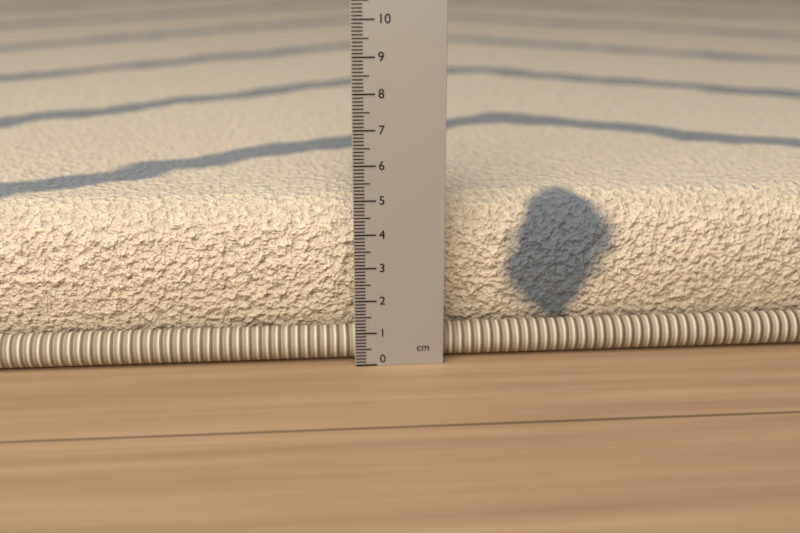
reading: 4.7 cm
